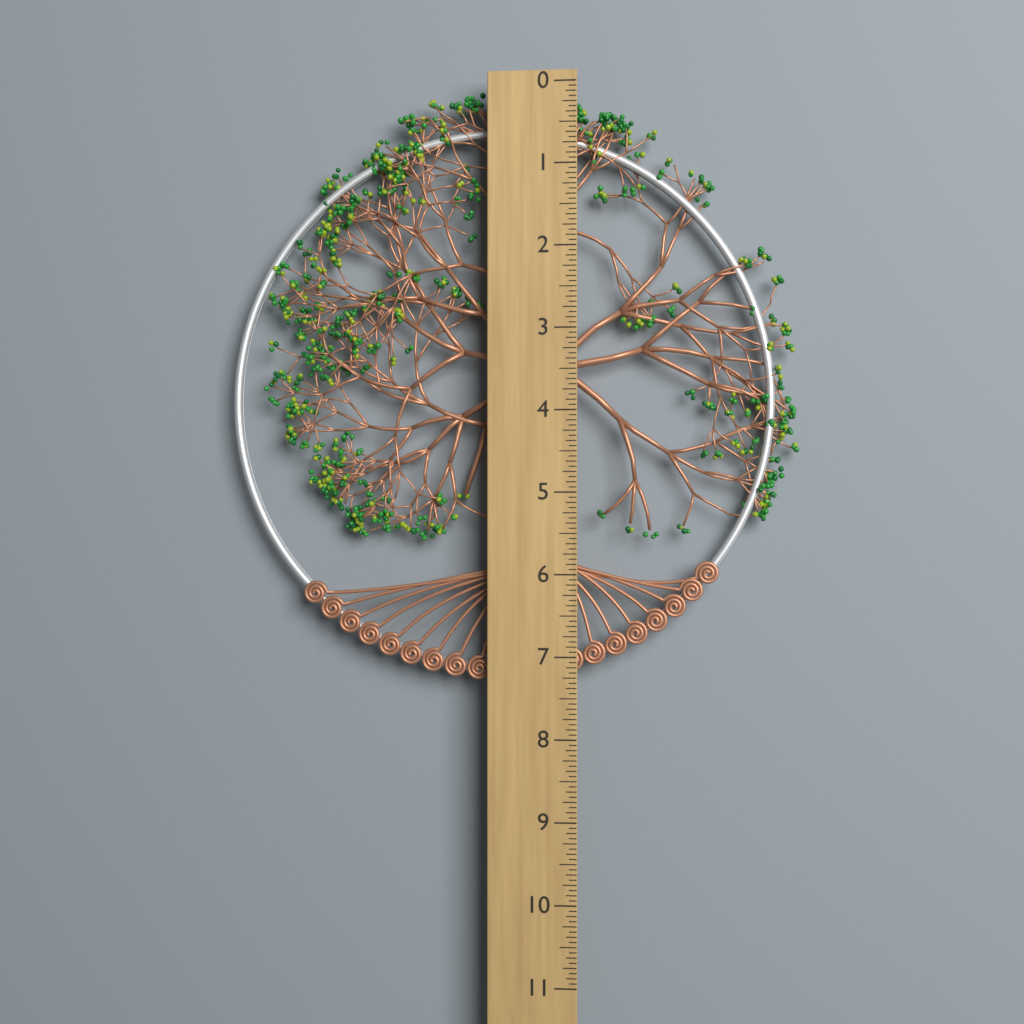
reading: 7.3125 (no unit)
